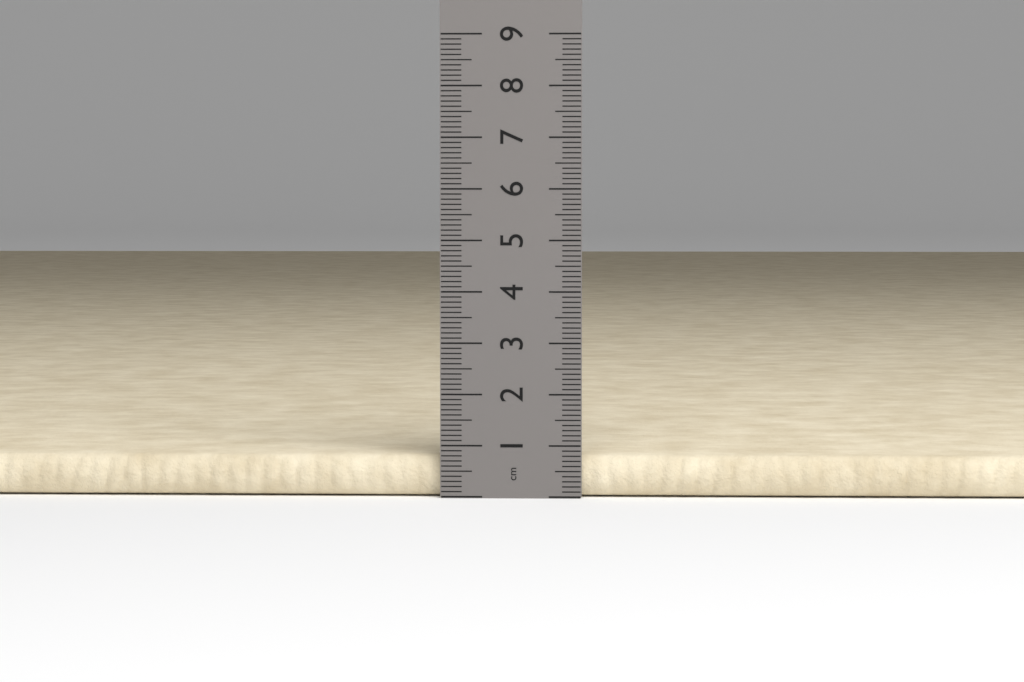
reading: 0.8 cm
